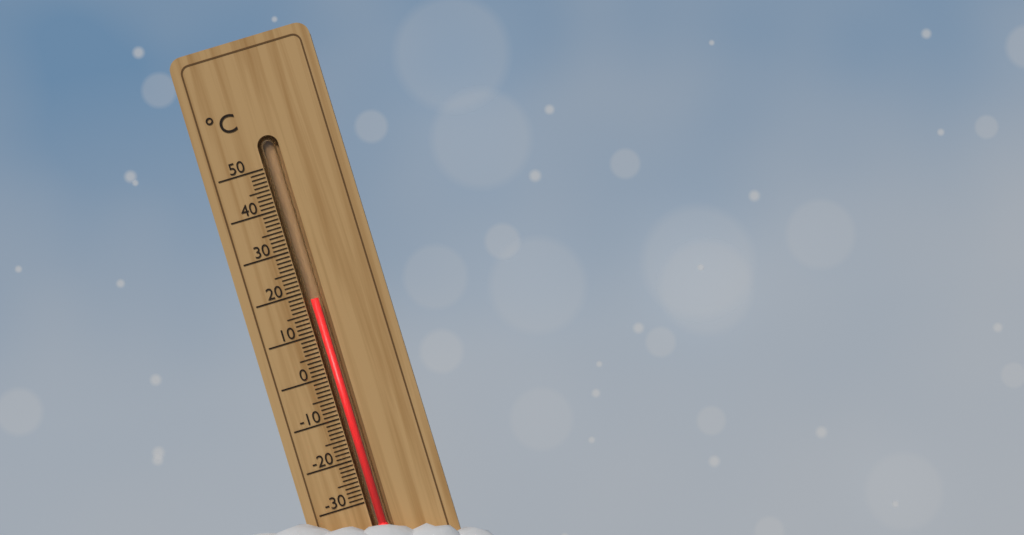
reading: 18 °C
